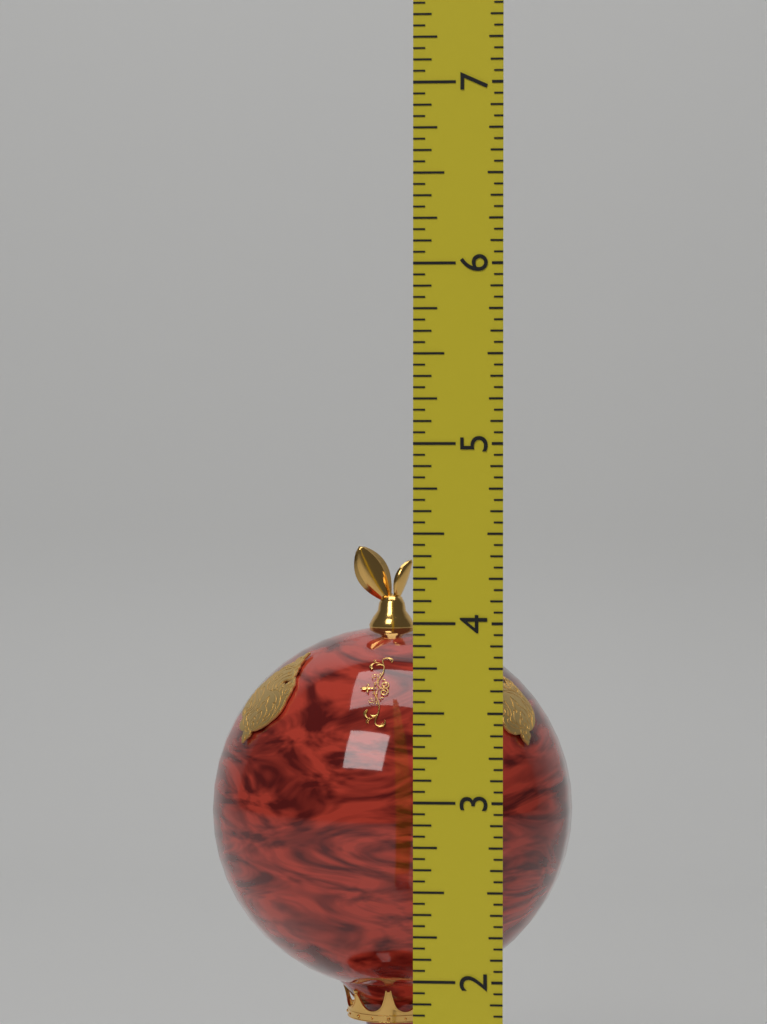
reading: 4.3125 (no unit)
